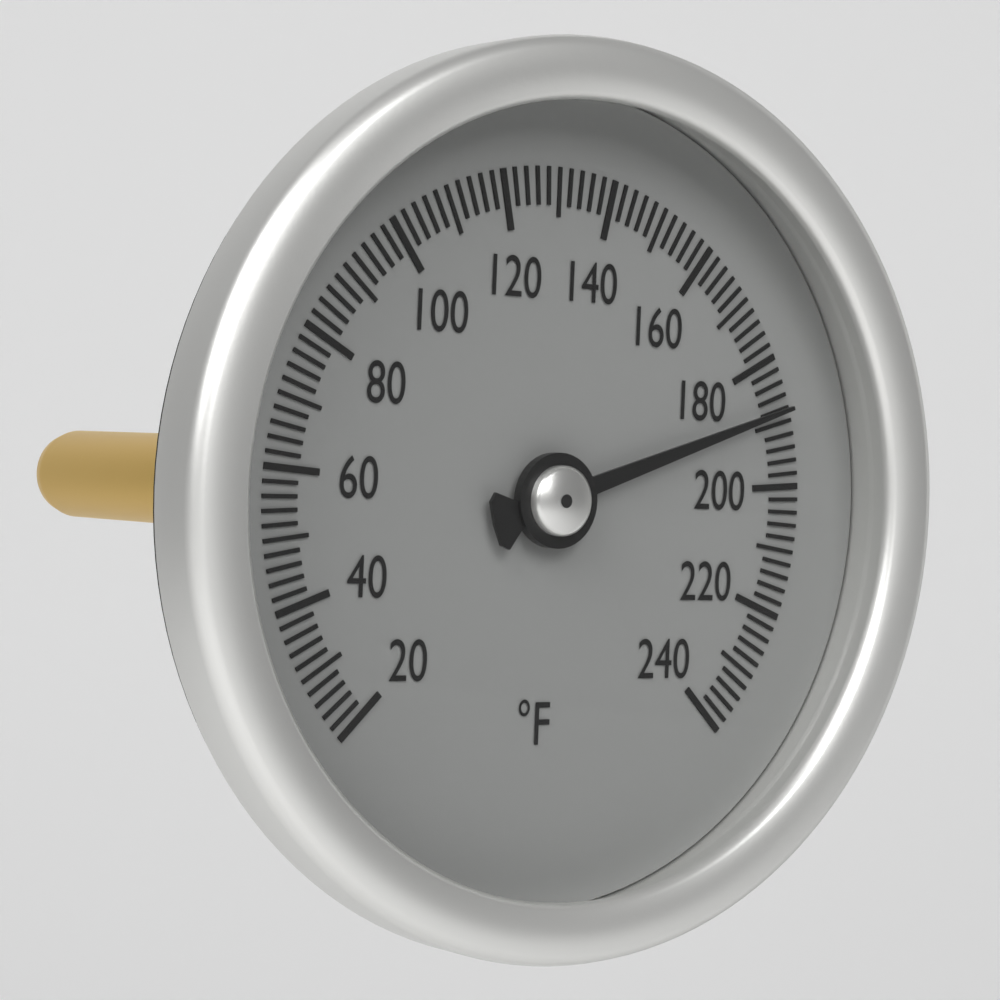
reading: 188 °F
